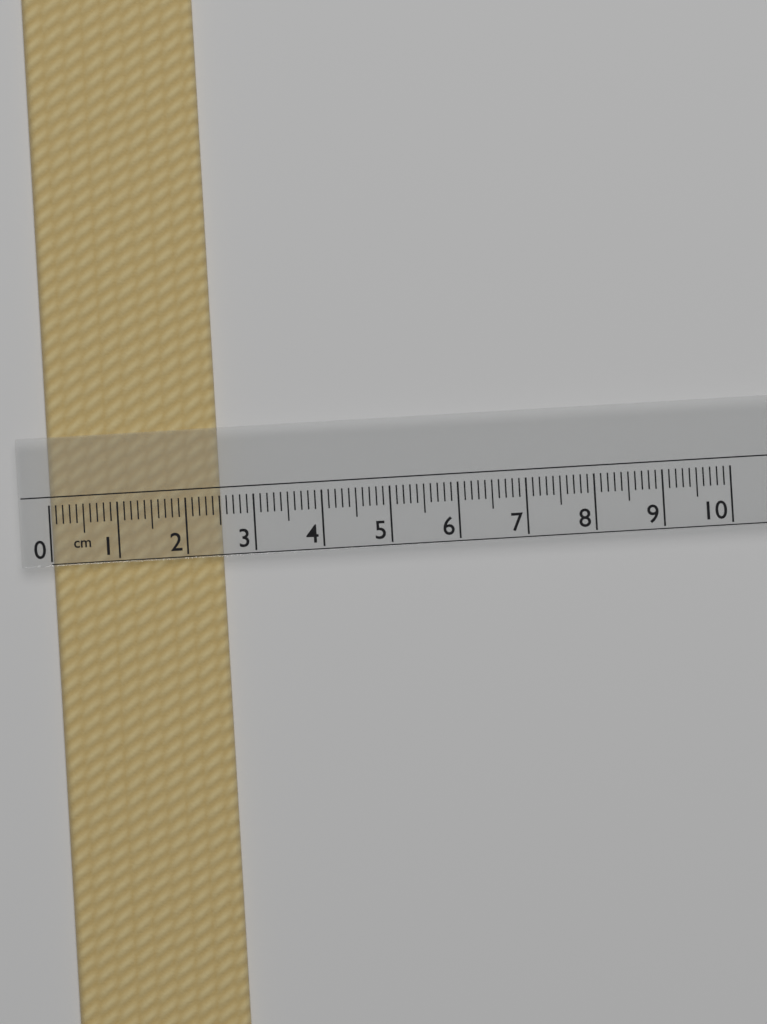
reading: 2.5 cm
